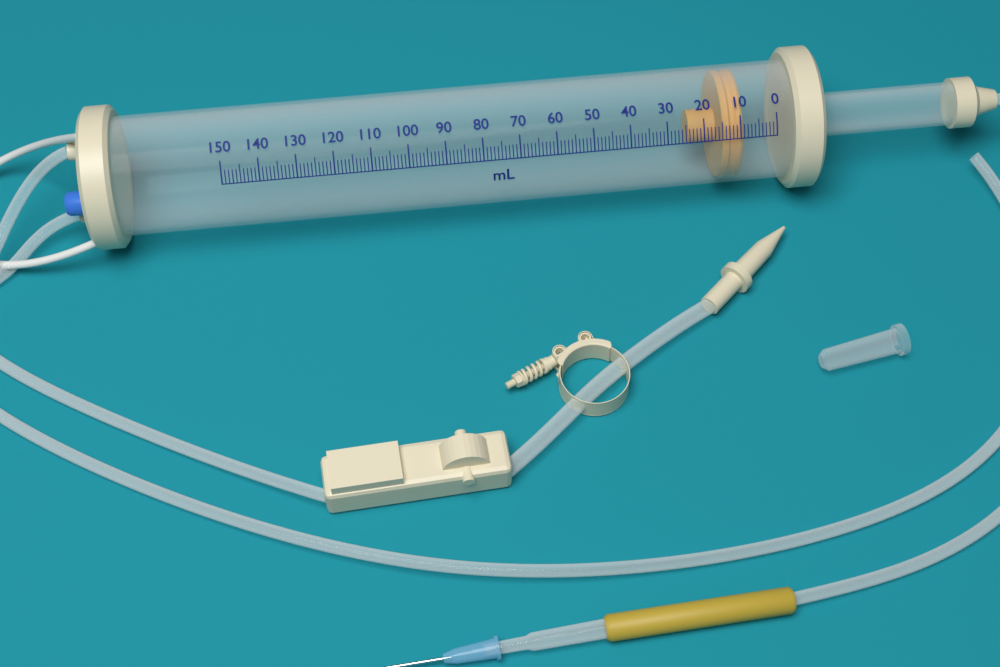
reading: 9 ml
